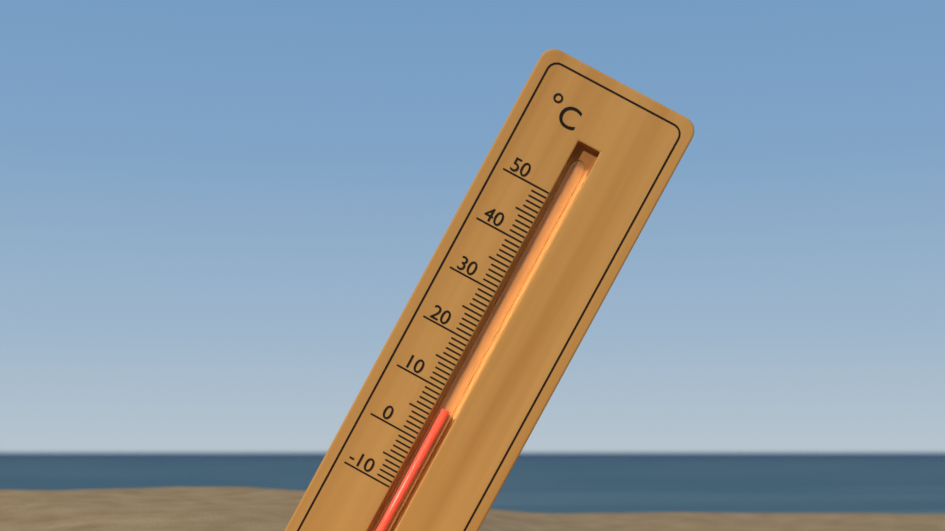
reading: 7 °C
